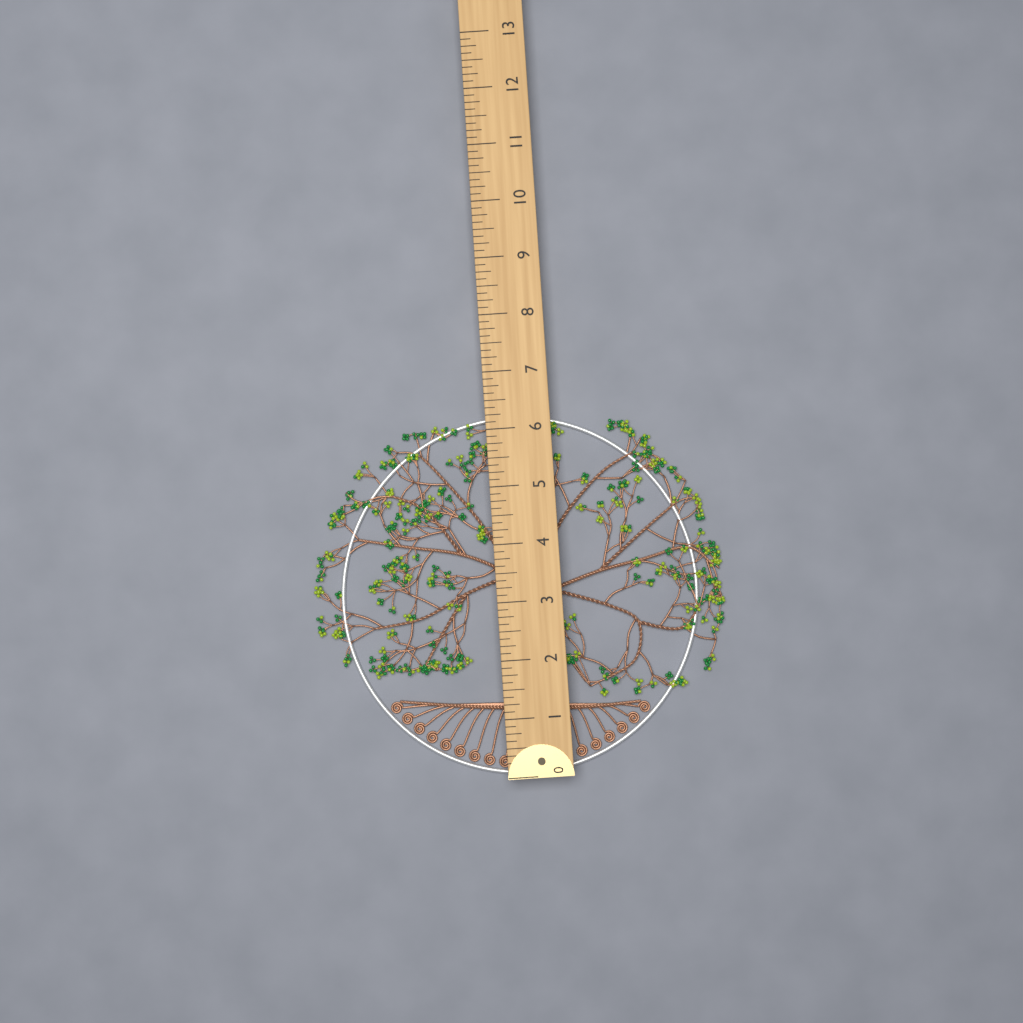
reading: 6.250 (no unit)
